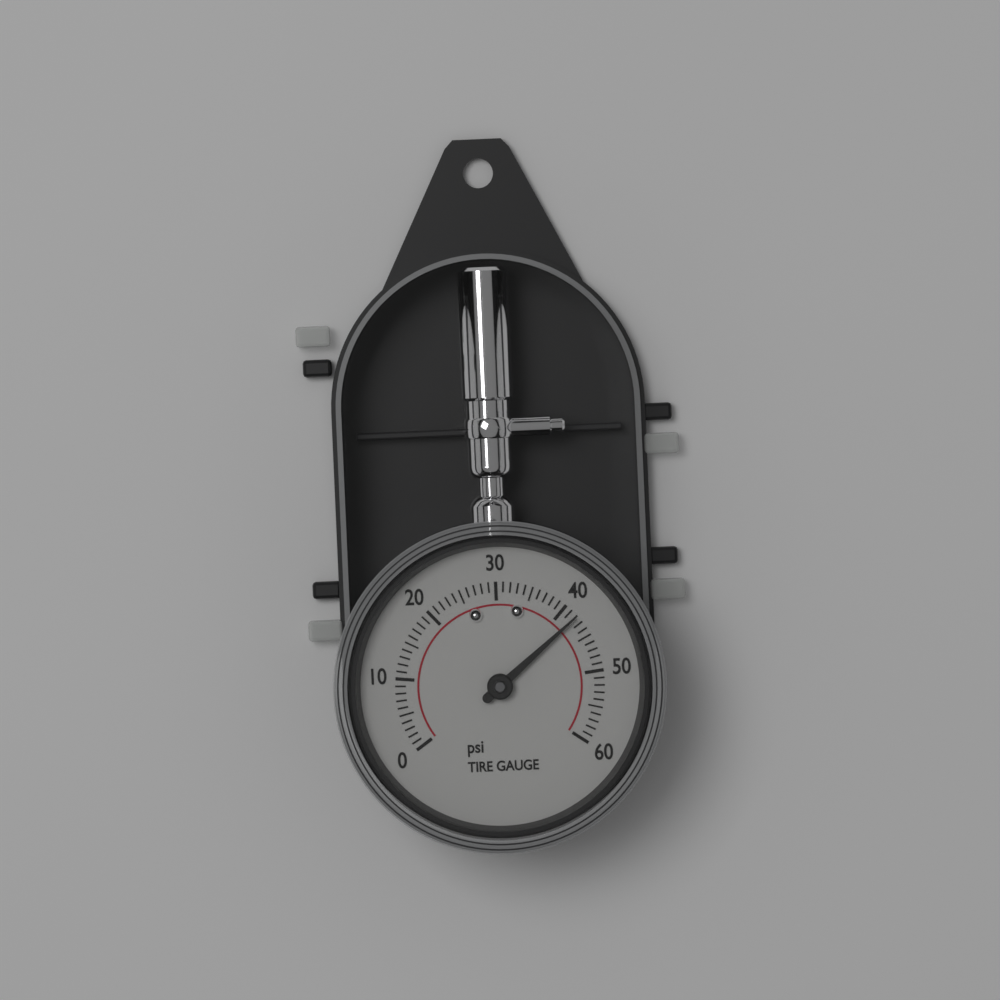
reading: 42 psi
